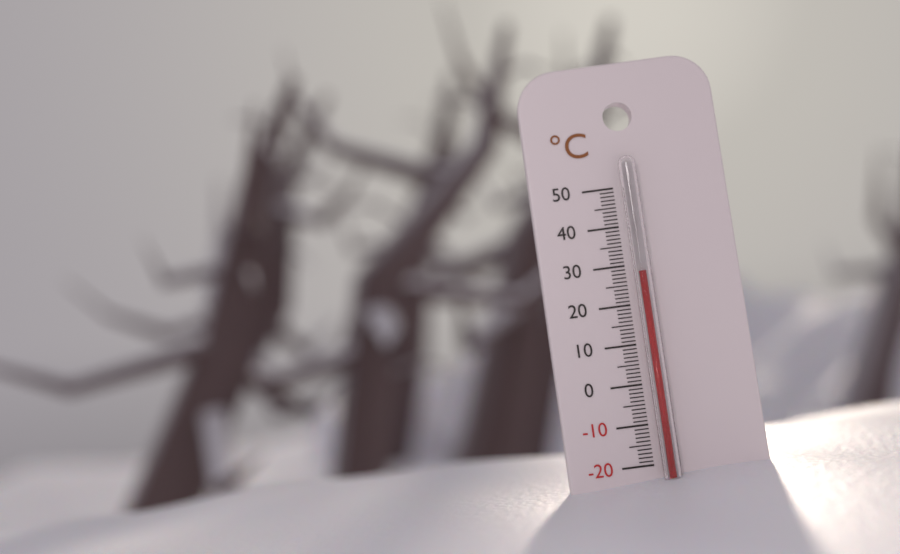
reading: 28 °C
